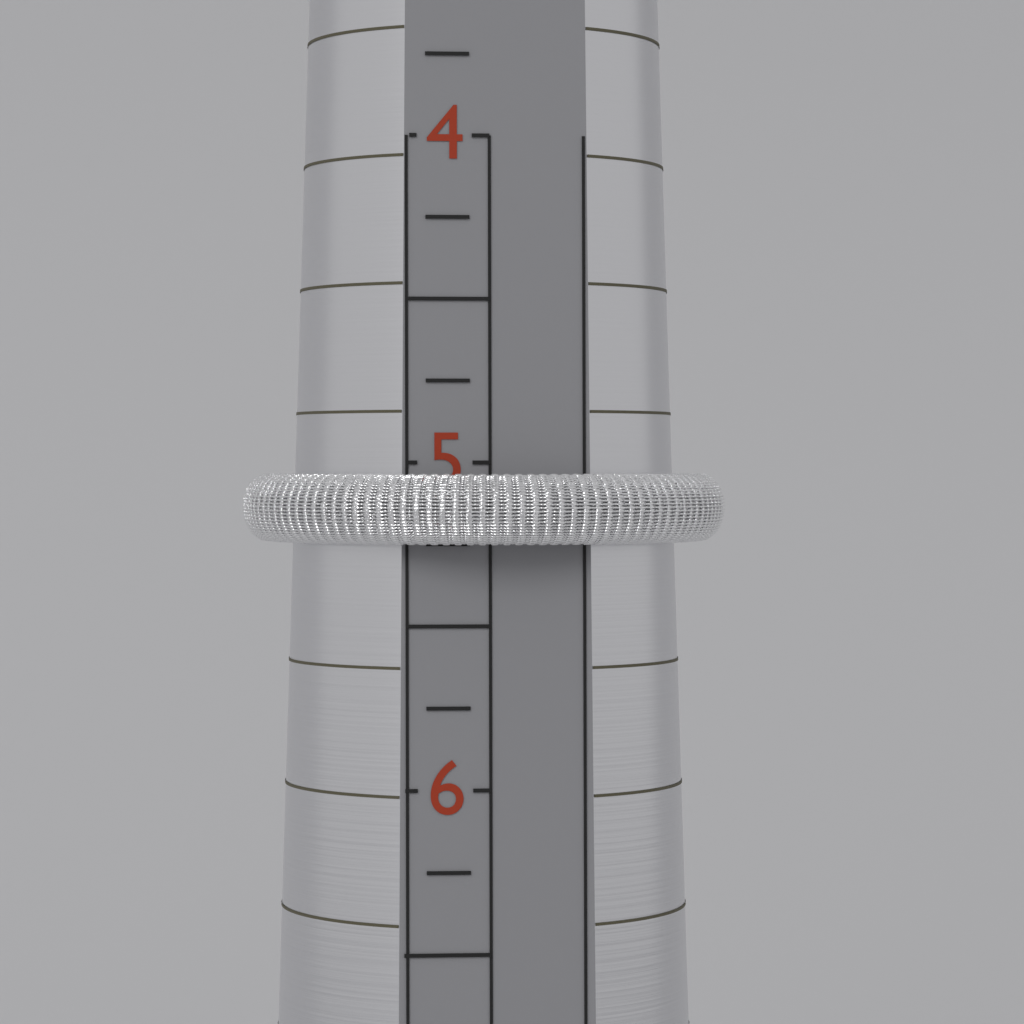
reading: 5.25 (no unit)
